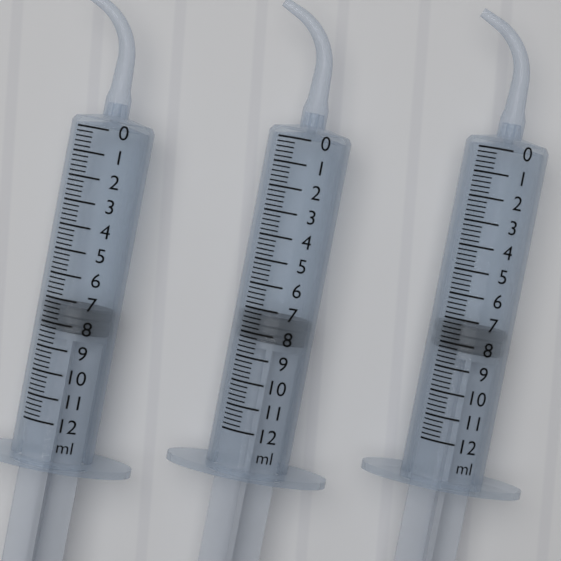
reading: 7.2 ml
